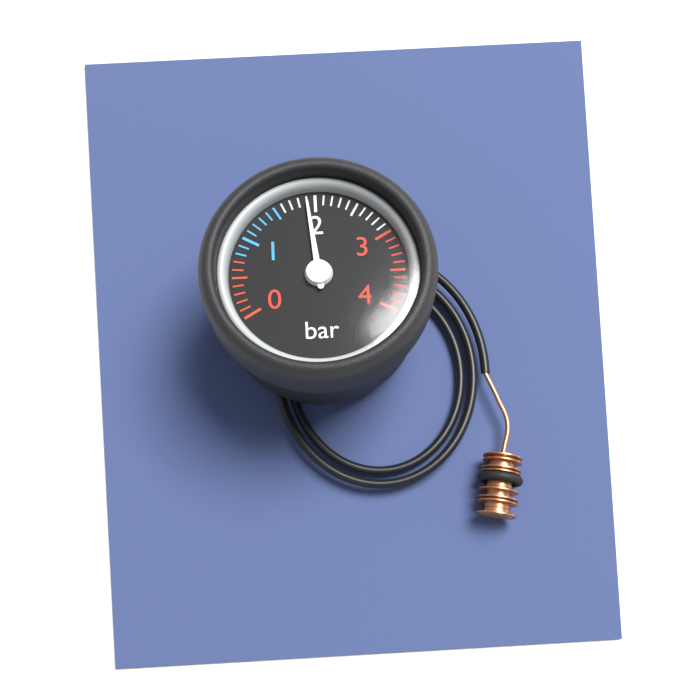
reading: 1.9 bar
